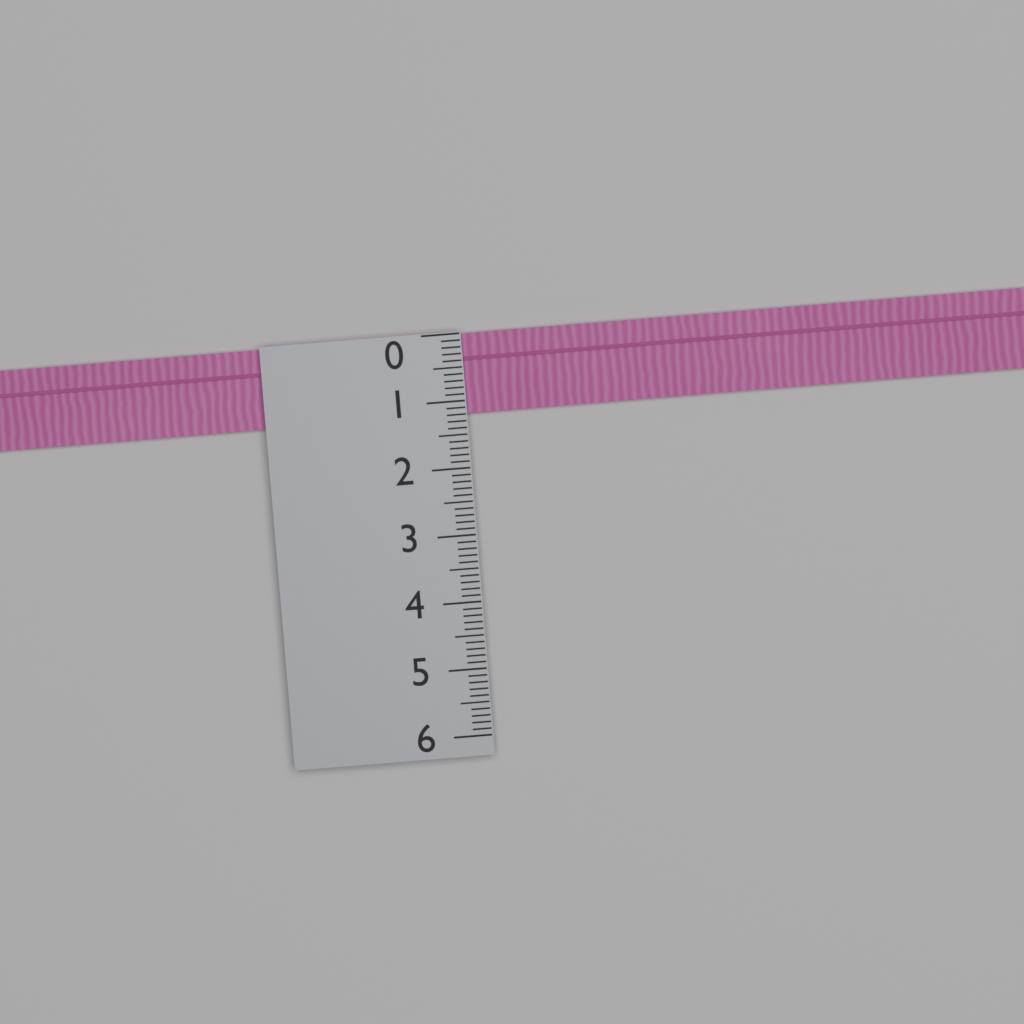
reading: 1.2 (no unit)
